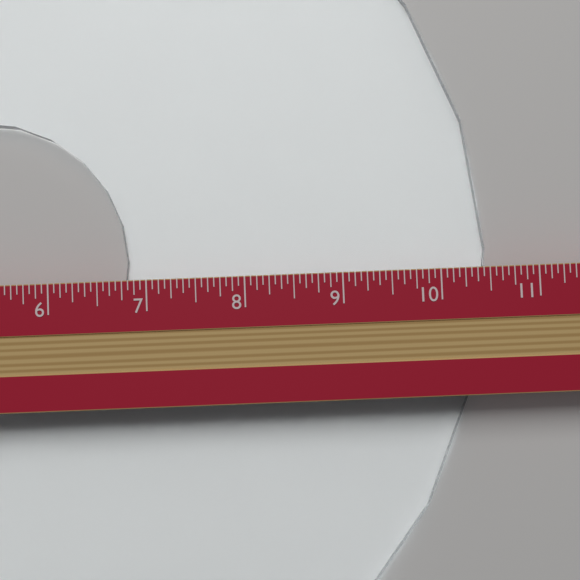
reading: 10.5000 in
